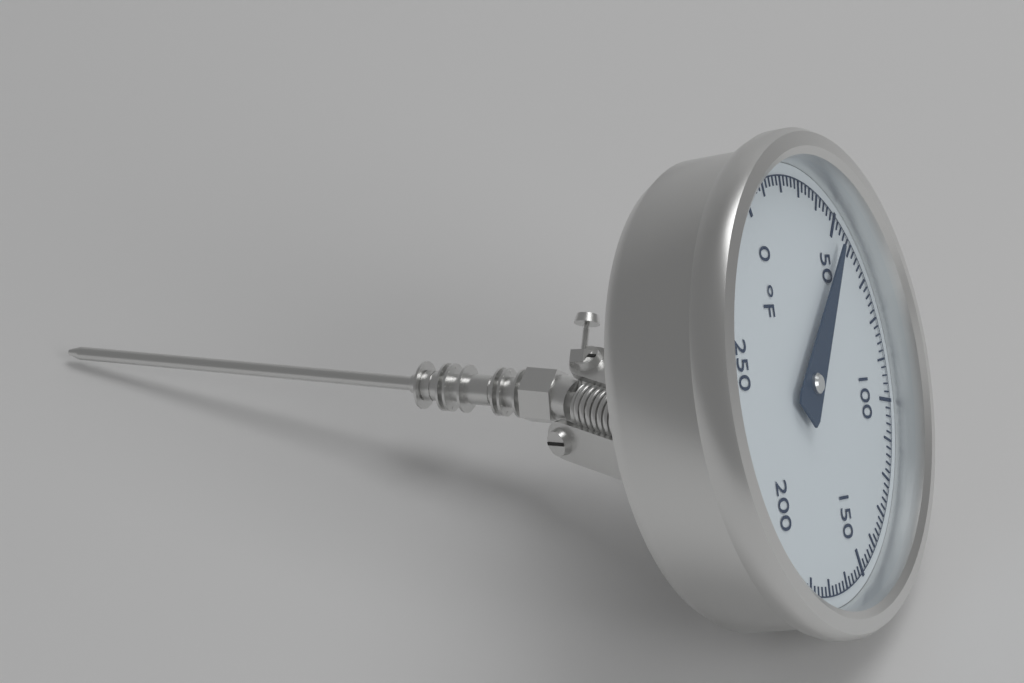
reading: 54 °F
